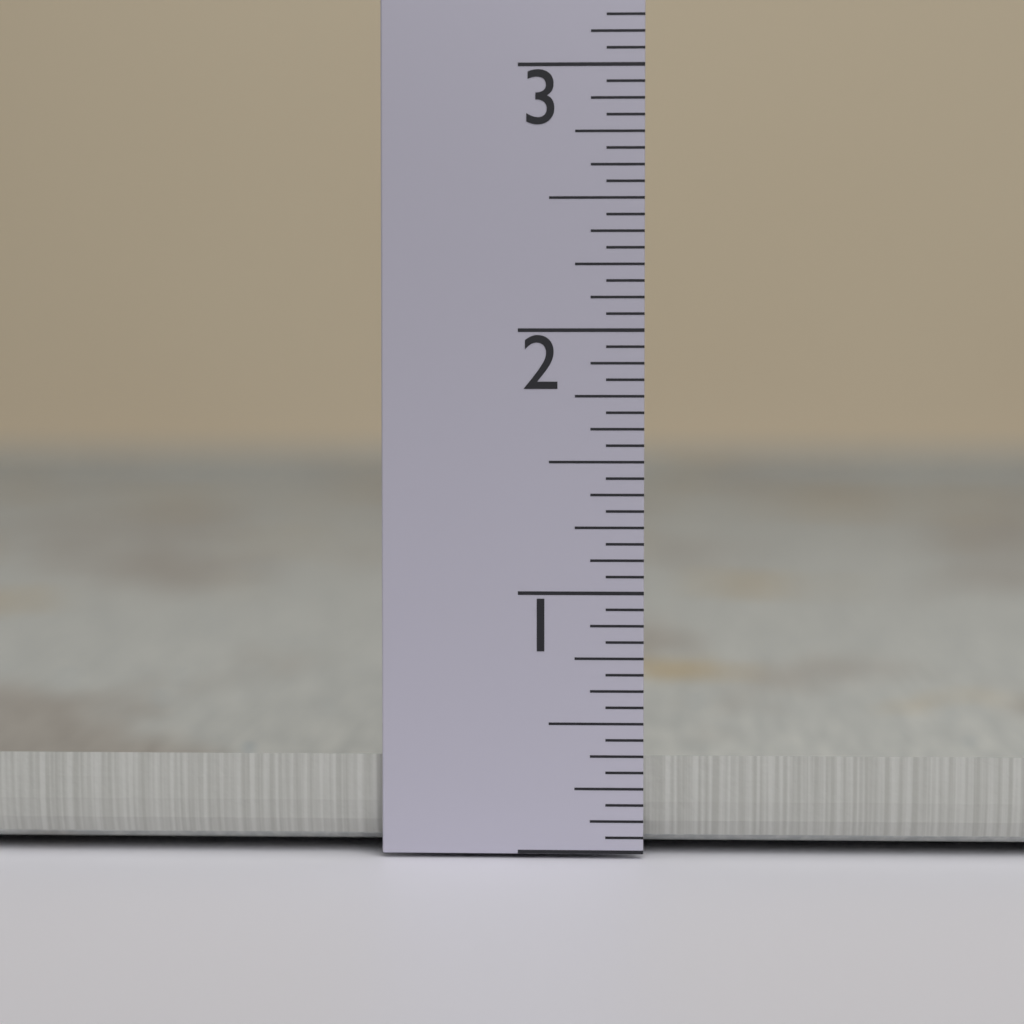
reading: 0.3750 in
